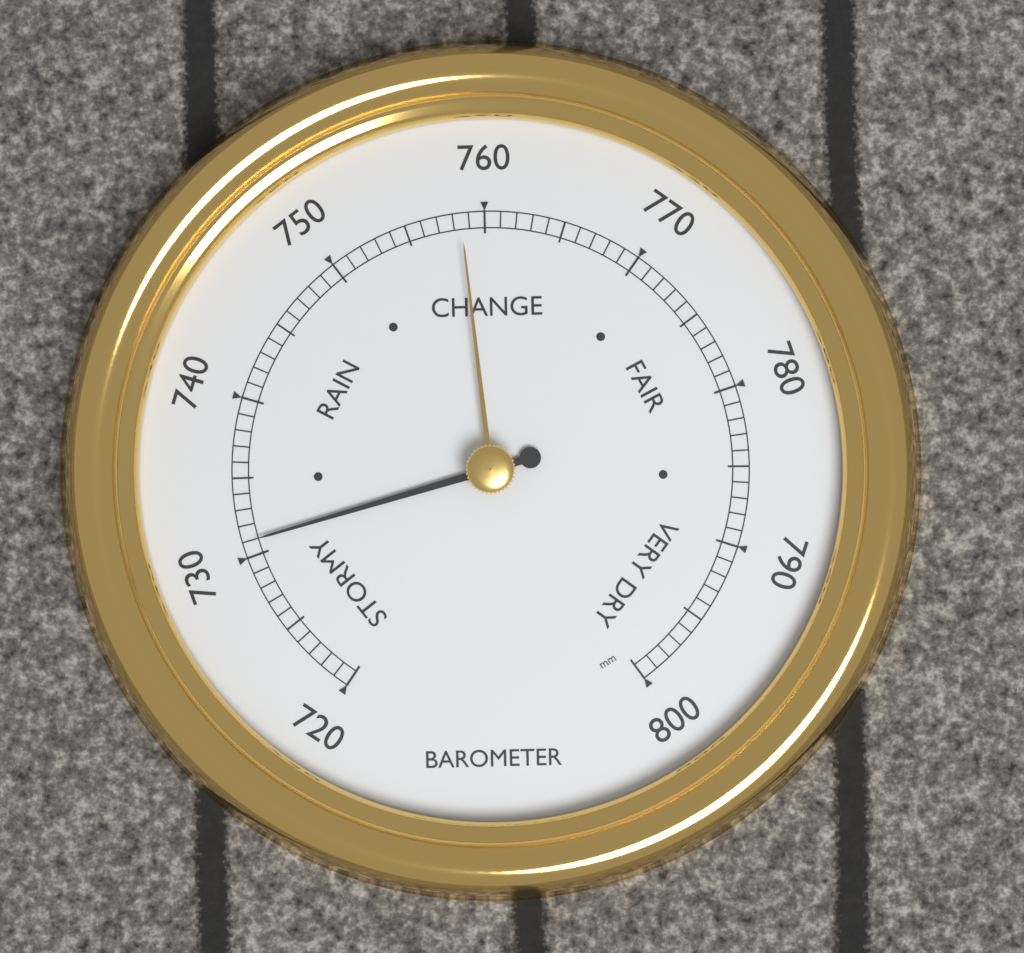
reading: 731 mm
